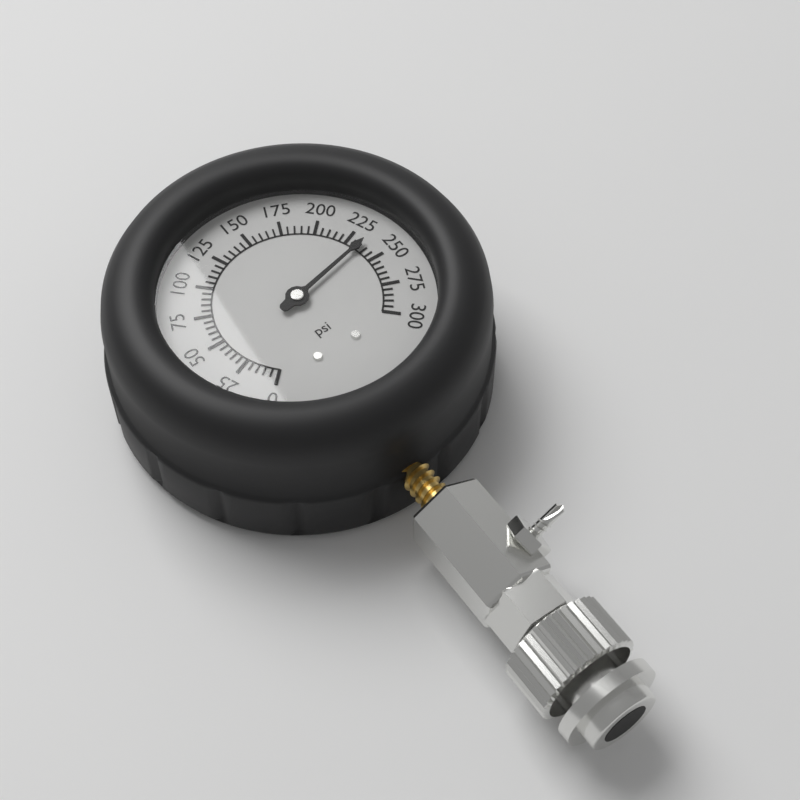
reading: 235 psi
